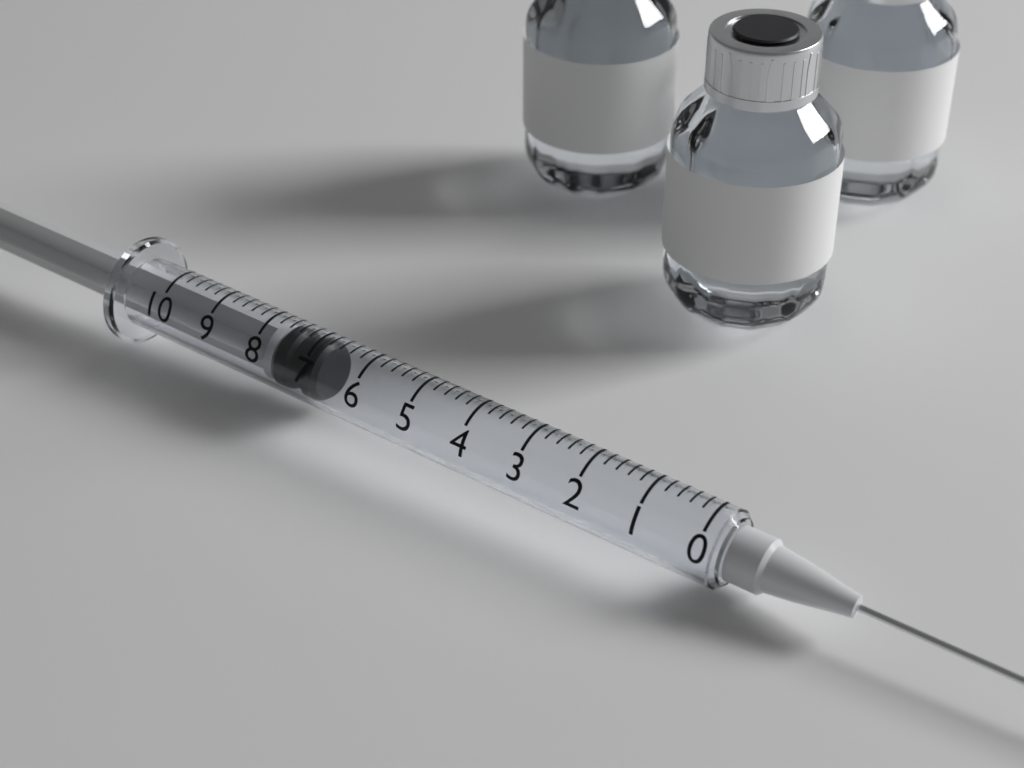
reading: 6.8 (no unit)
